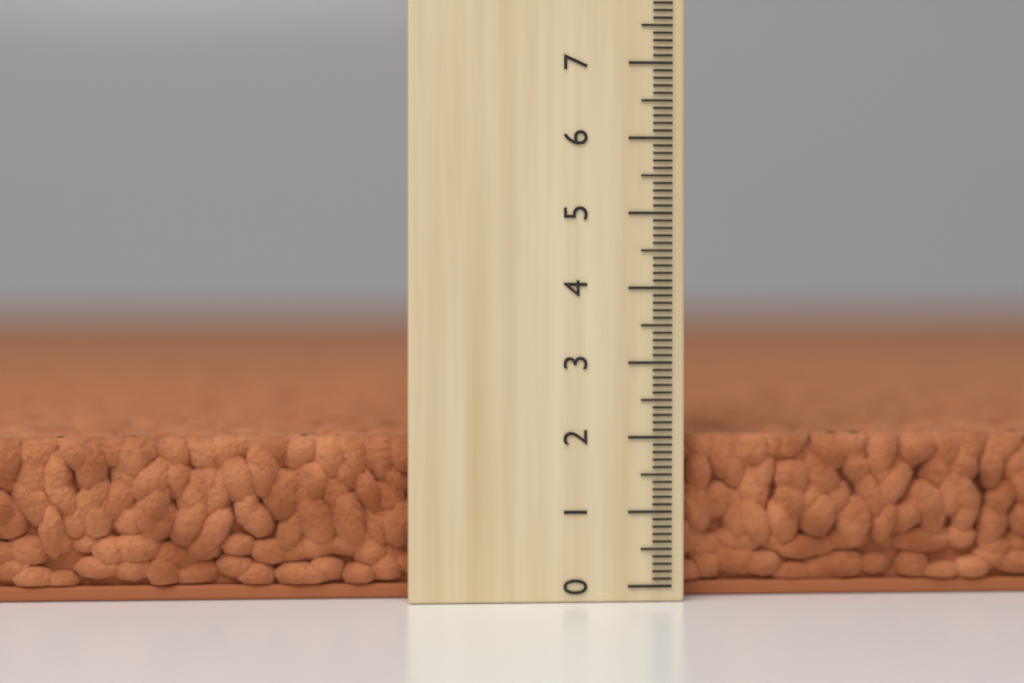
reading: 2.0 (no unit)
